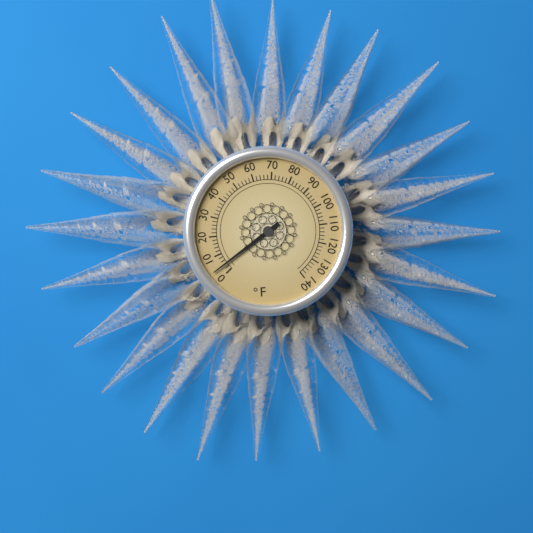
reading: 4 °F
